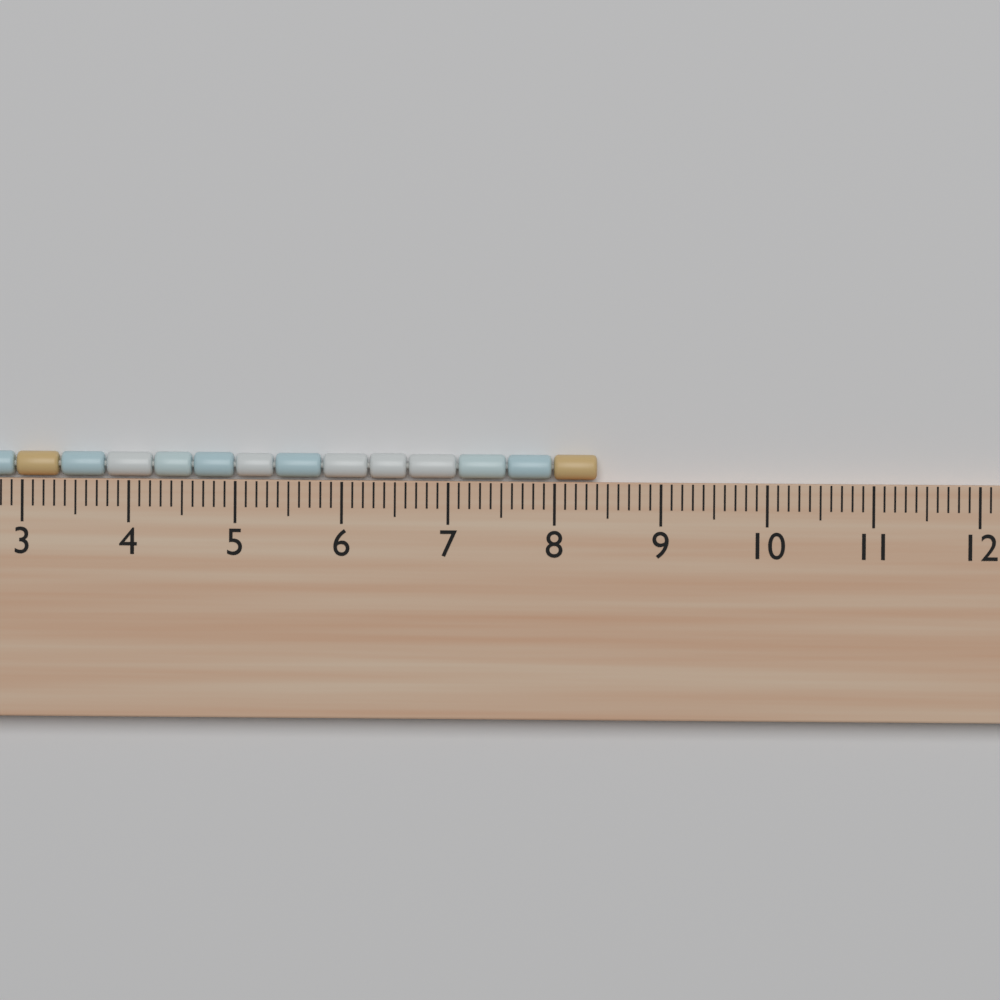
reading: 8.4 cm
